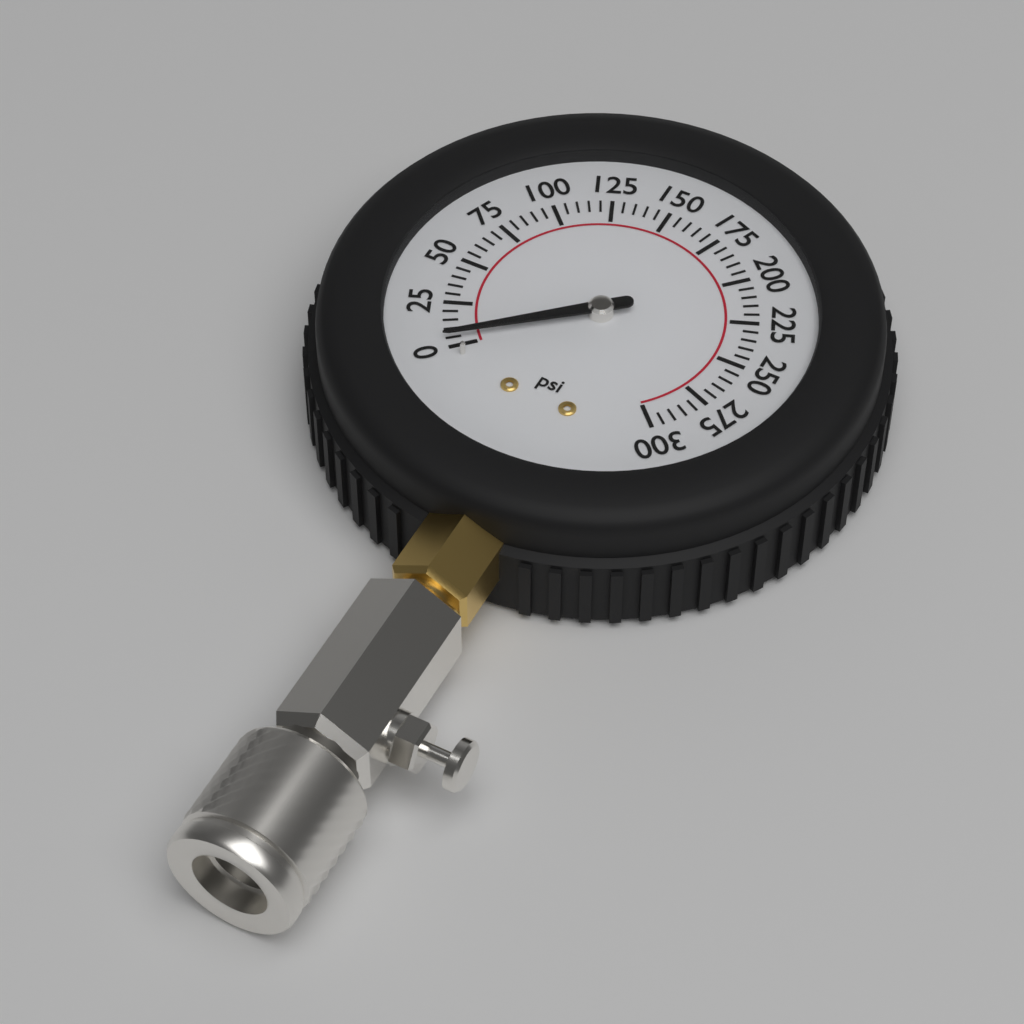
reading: 5 psi
